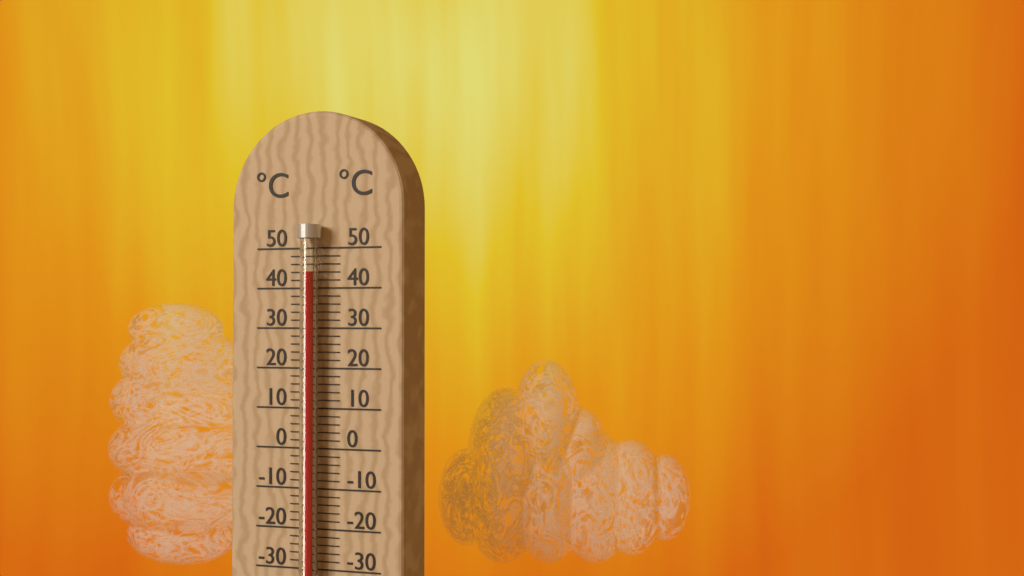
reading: 44 °C
